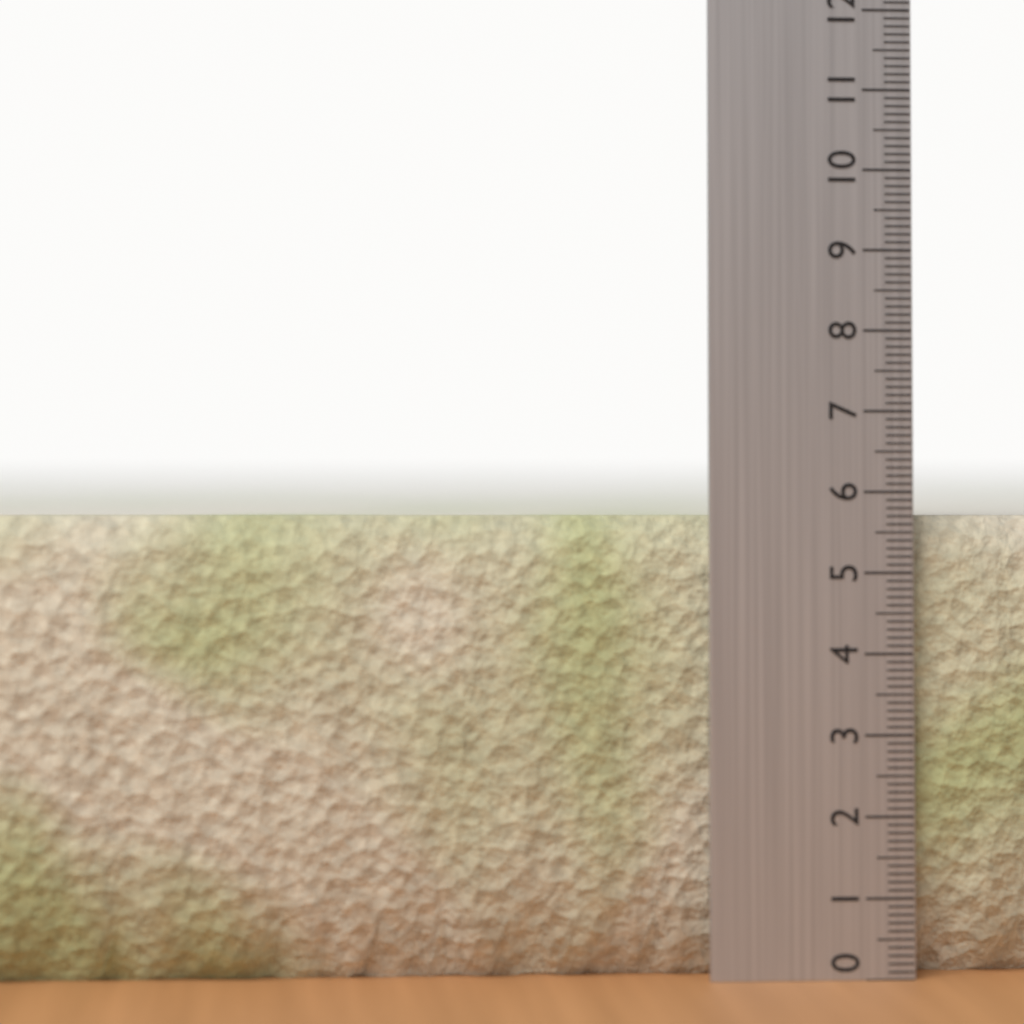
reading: 5.7 (no unit)
